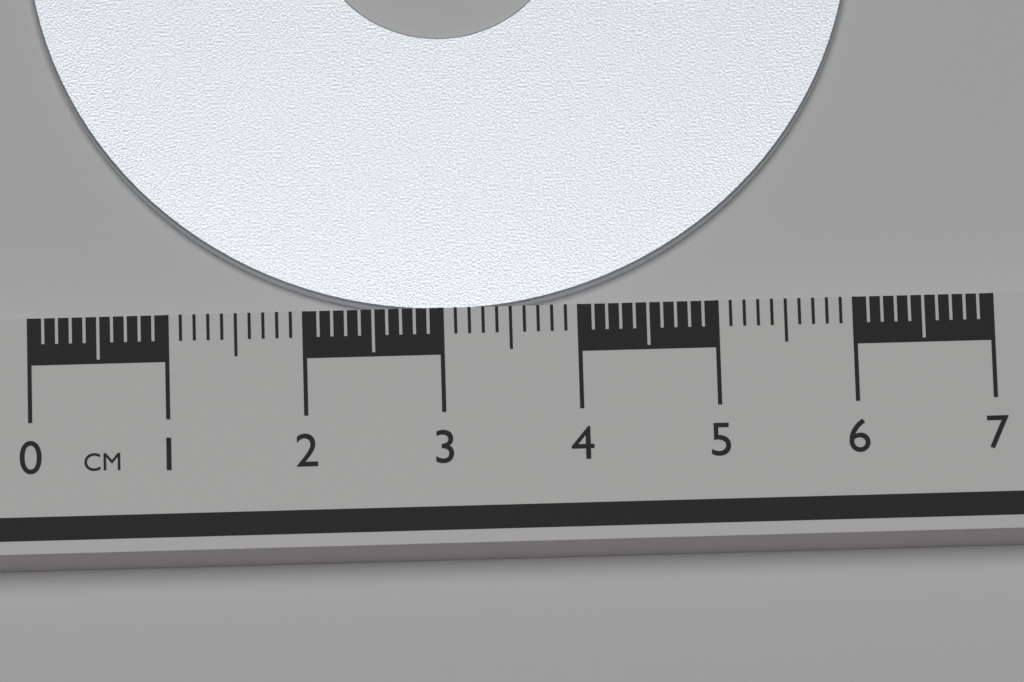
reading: 6.1 cm
